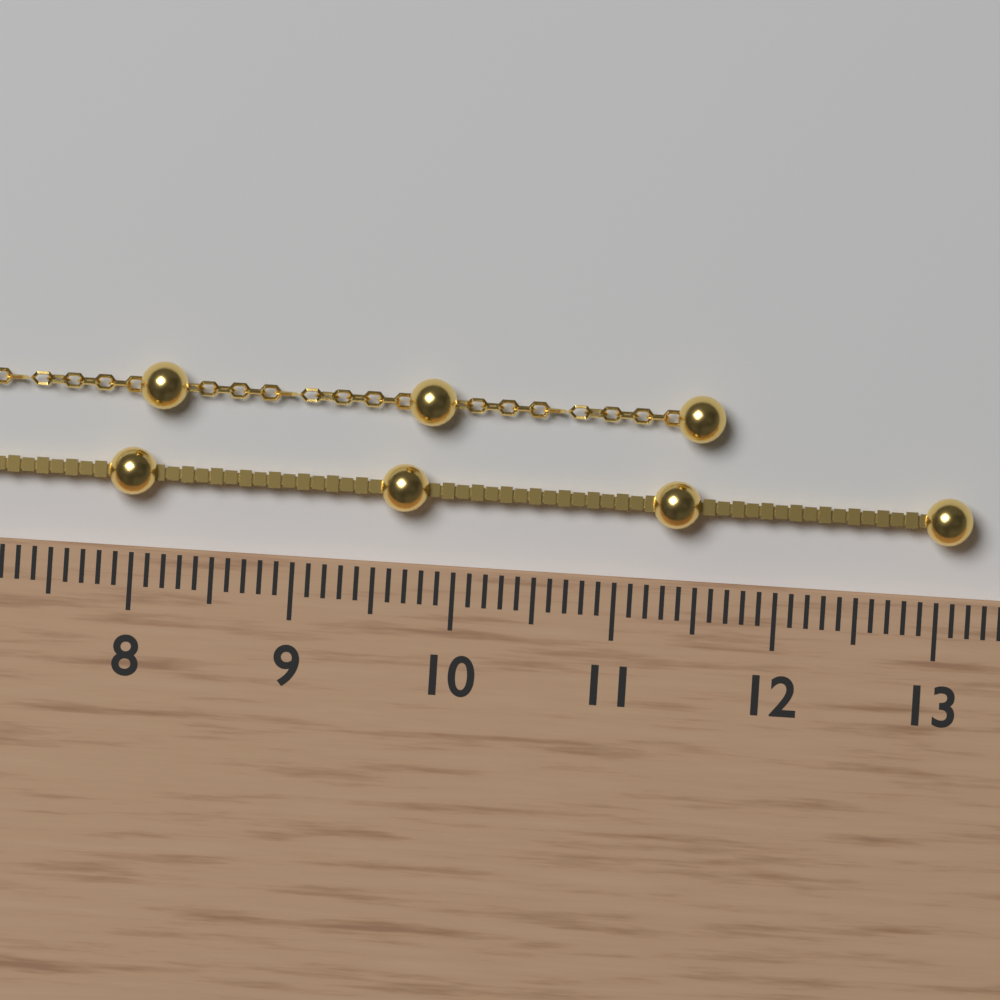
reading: 13.2 cm
